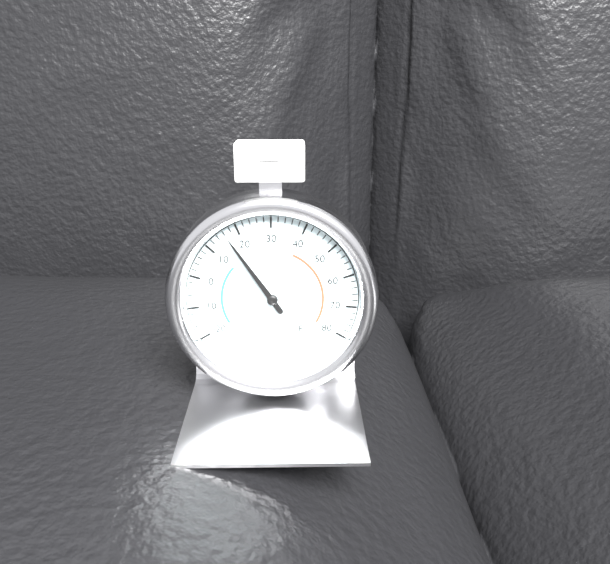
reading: 16 °F
